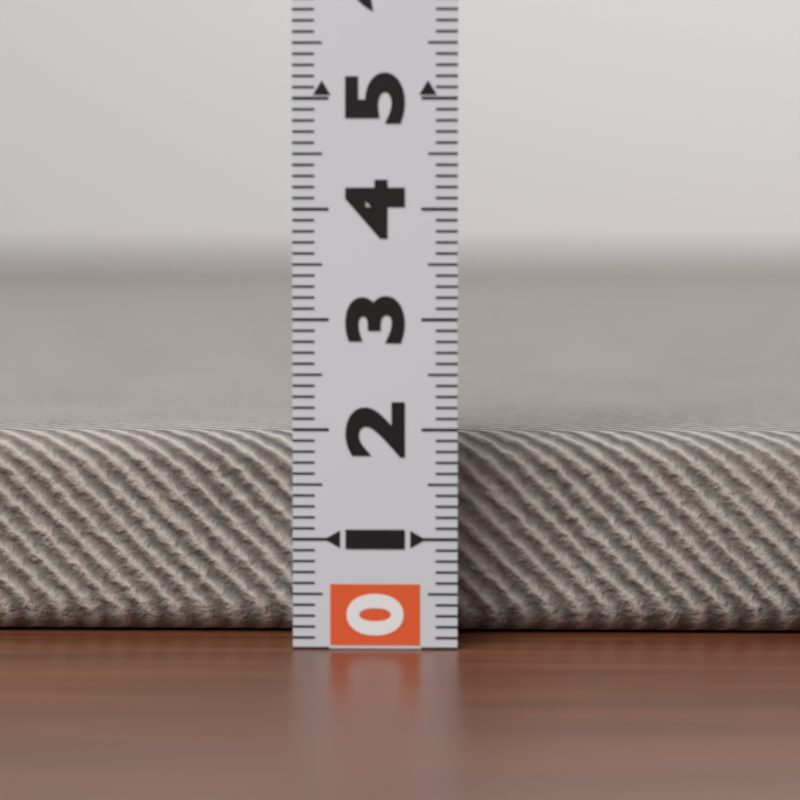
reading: 1.9 (no unit)
